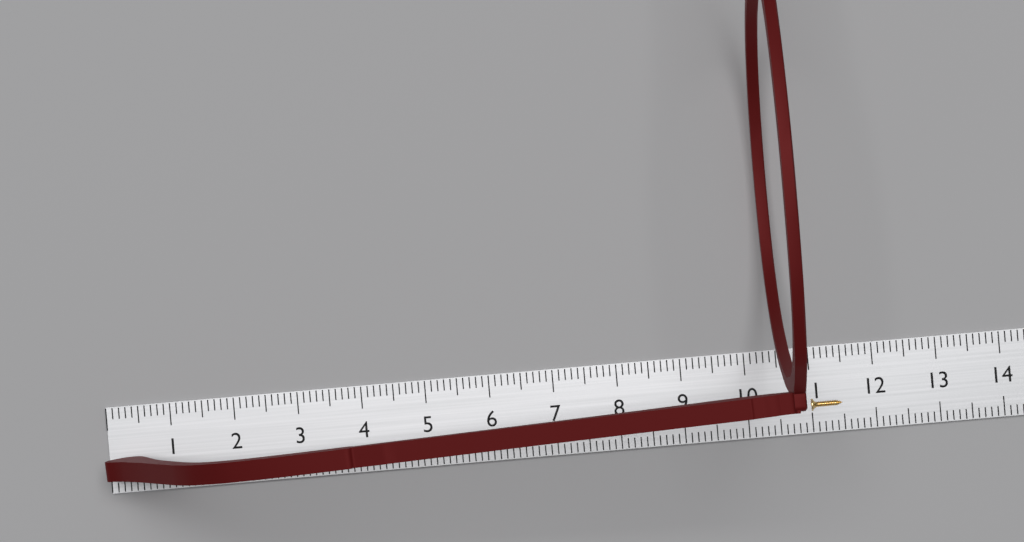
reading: 10.6 cm
